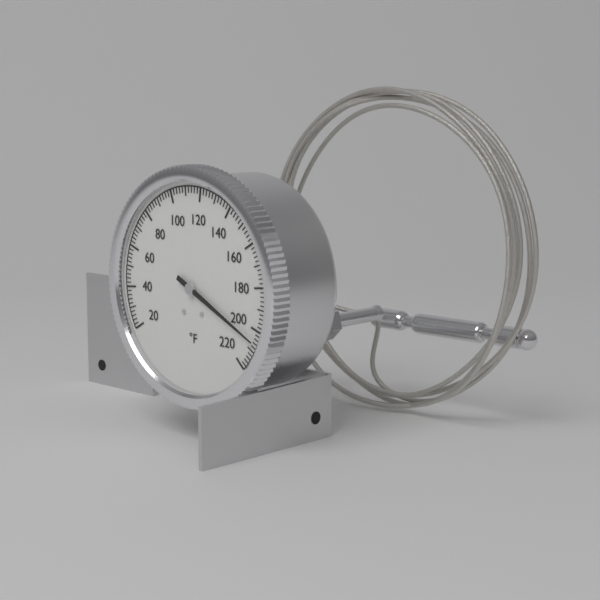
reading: 206 °F
